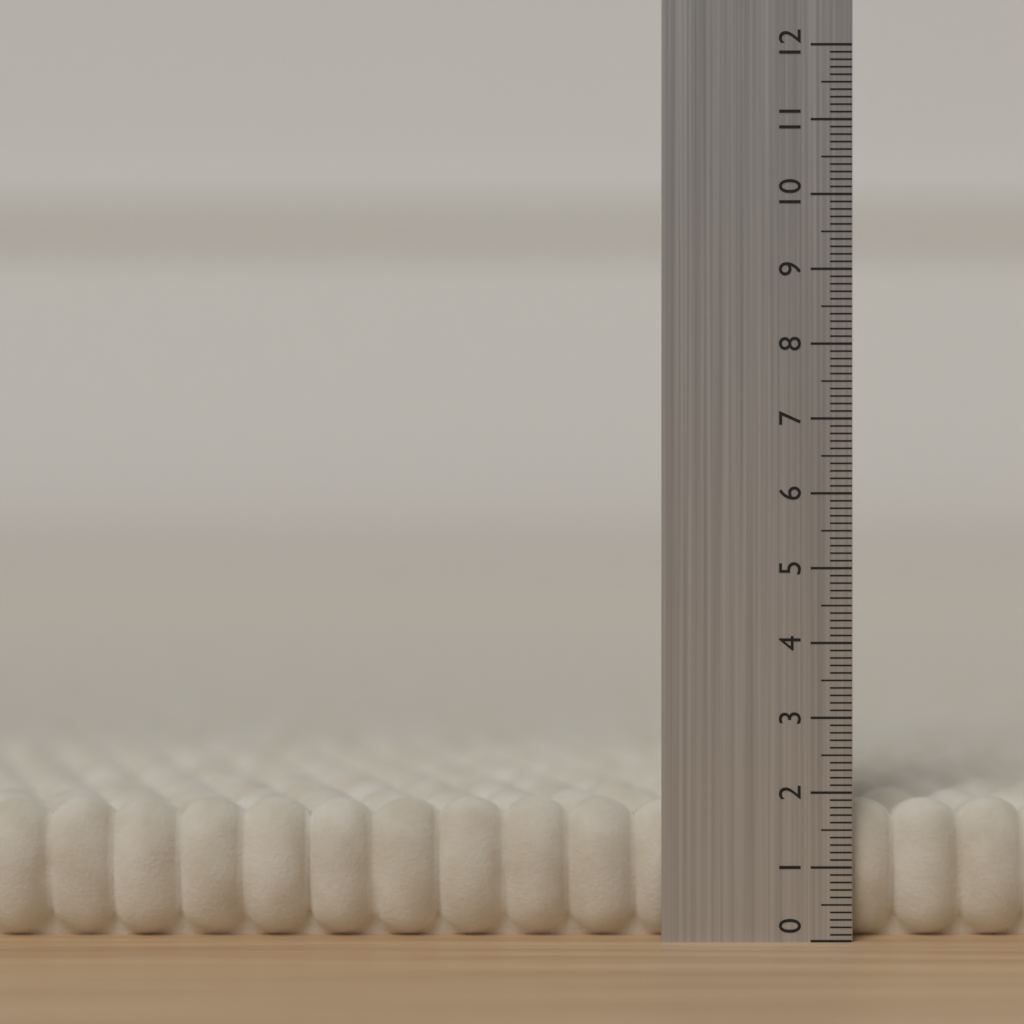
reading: 1.9 (no unit)
